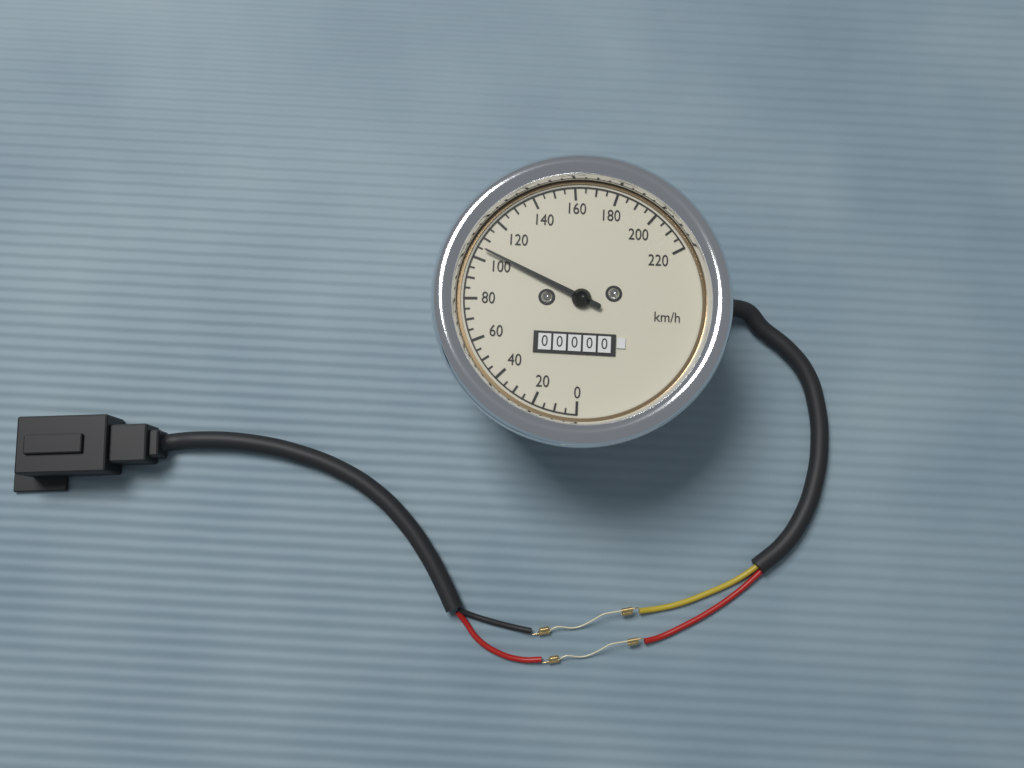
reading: 105 km/h
